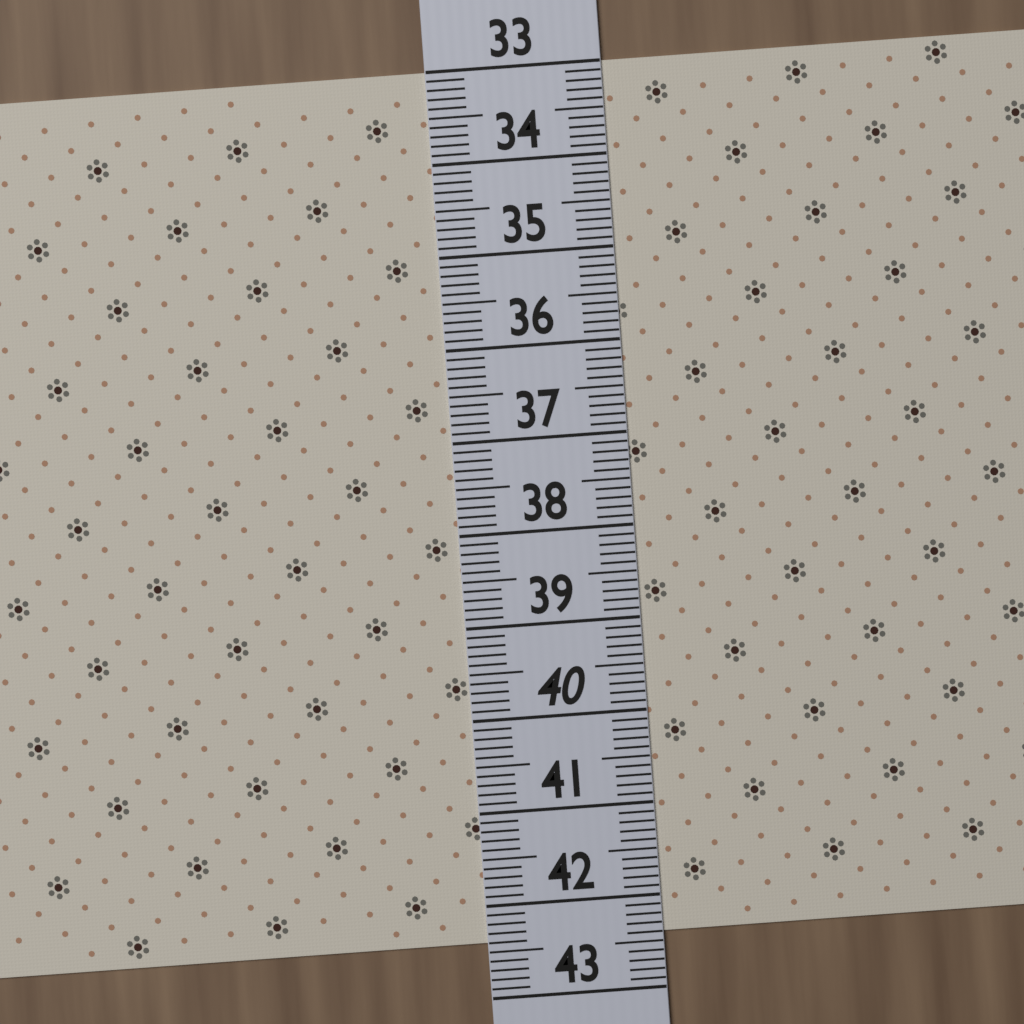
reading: 42.4 (no unit)
